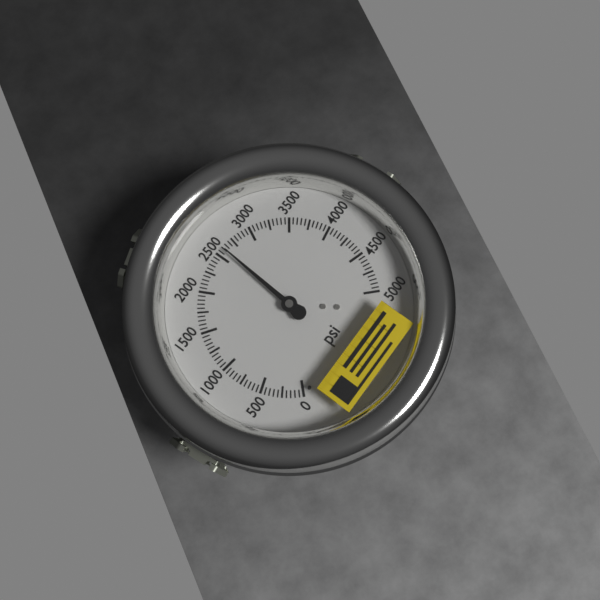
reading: 2600 psi
